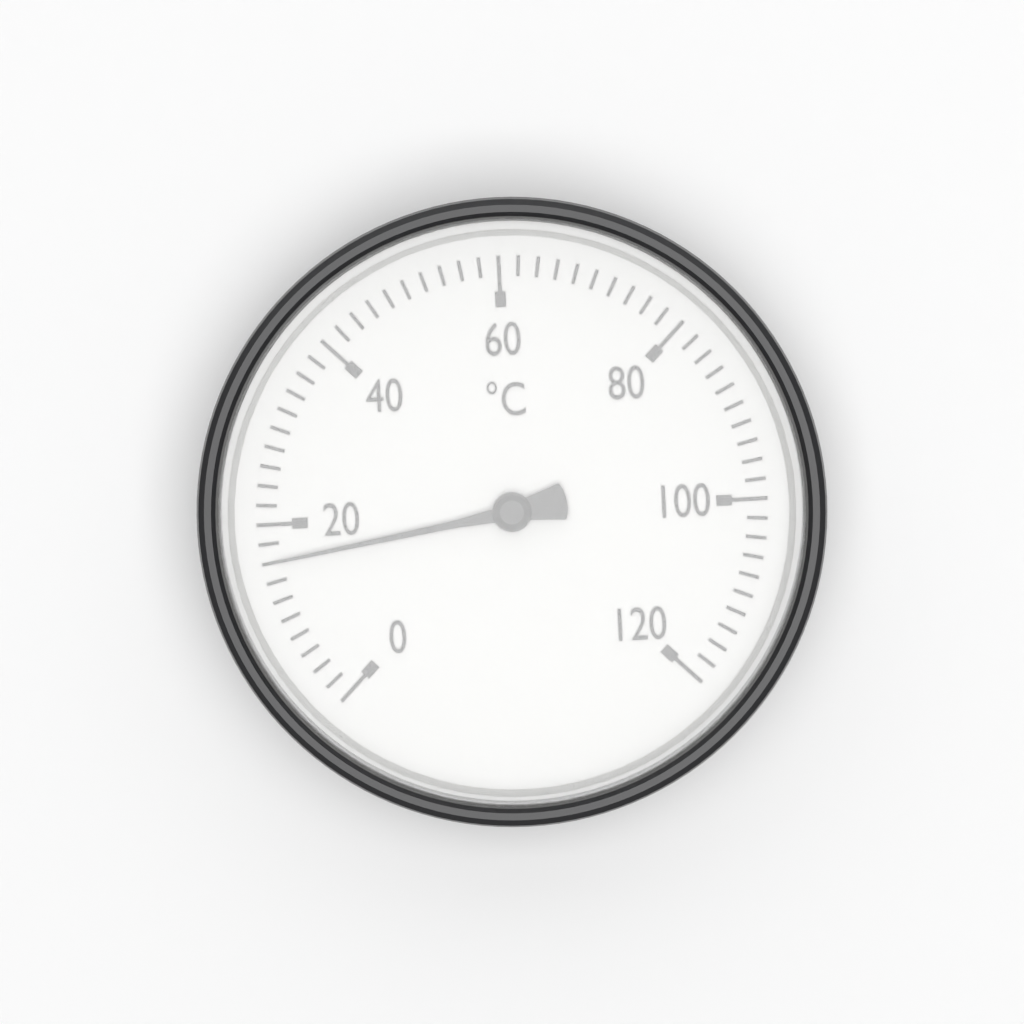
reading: 16 °C
